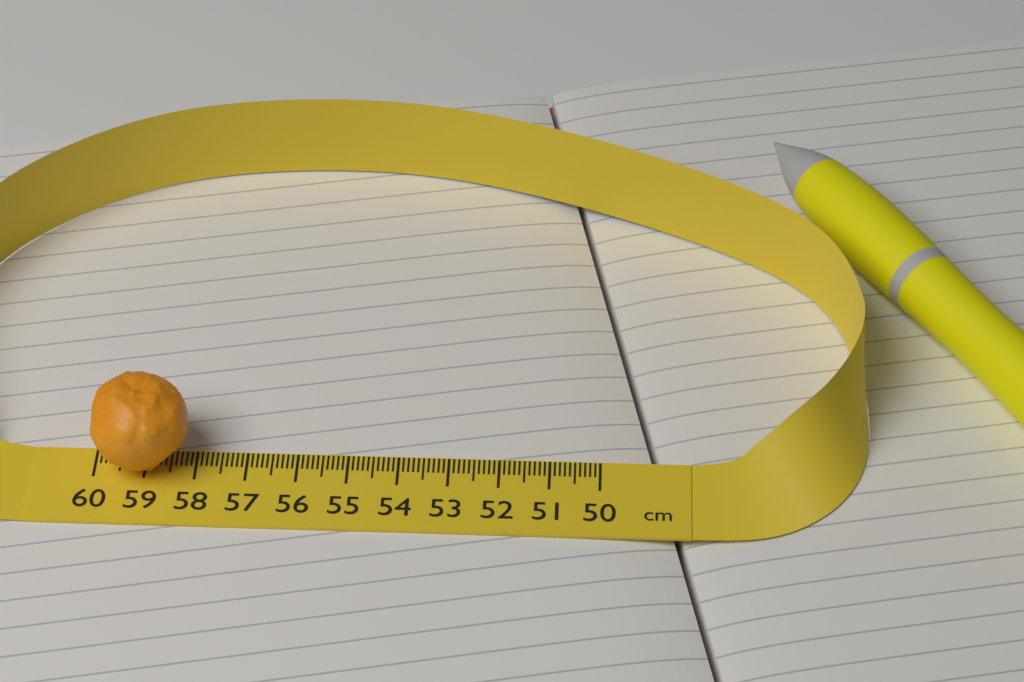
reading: 58.1 cm
